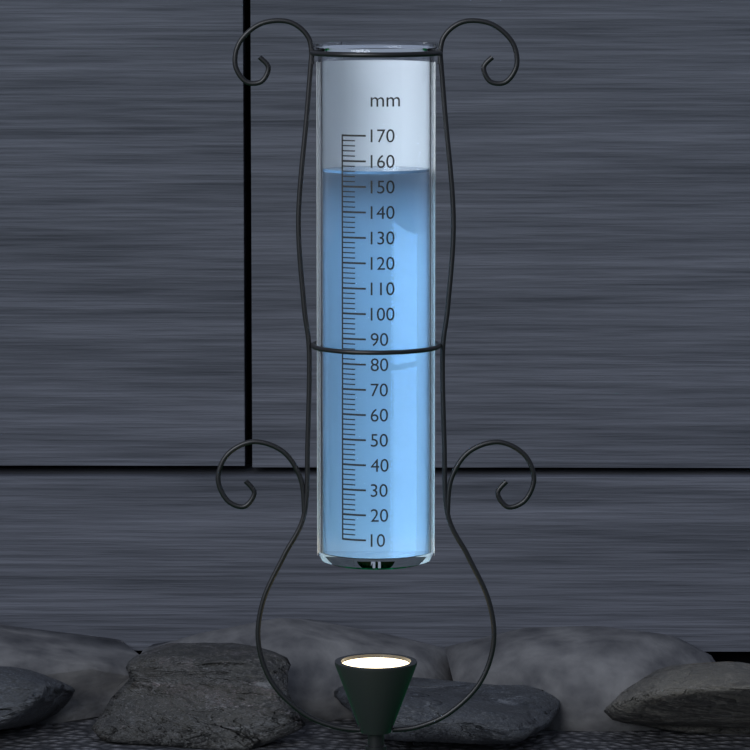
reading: 156 mm
